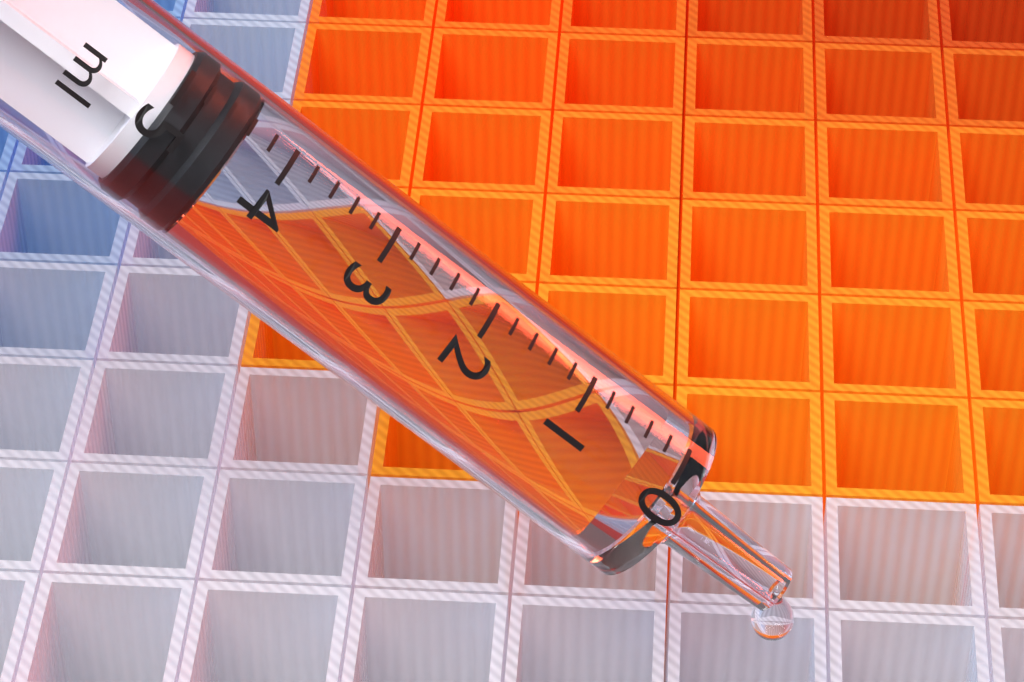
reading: 4.4 ml
